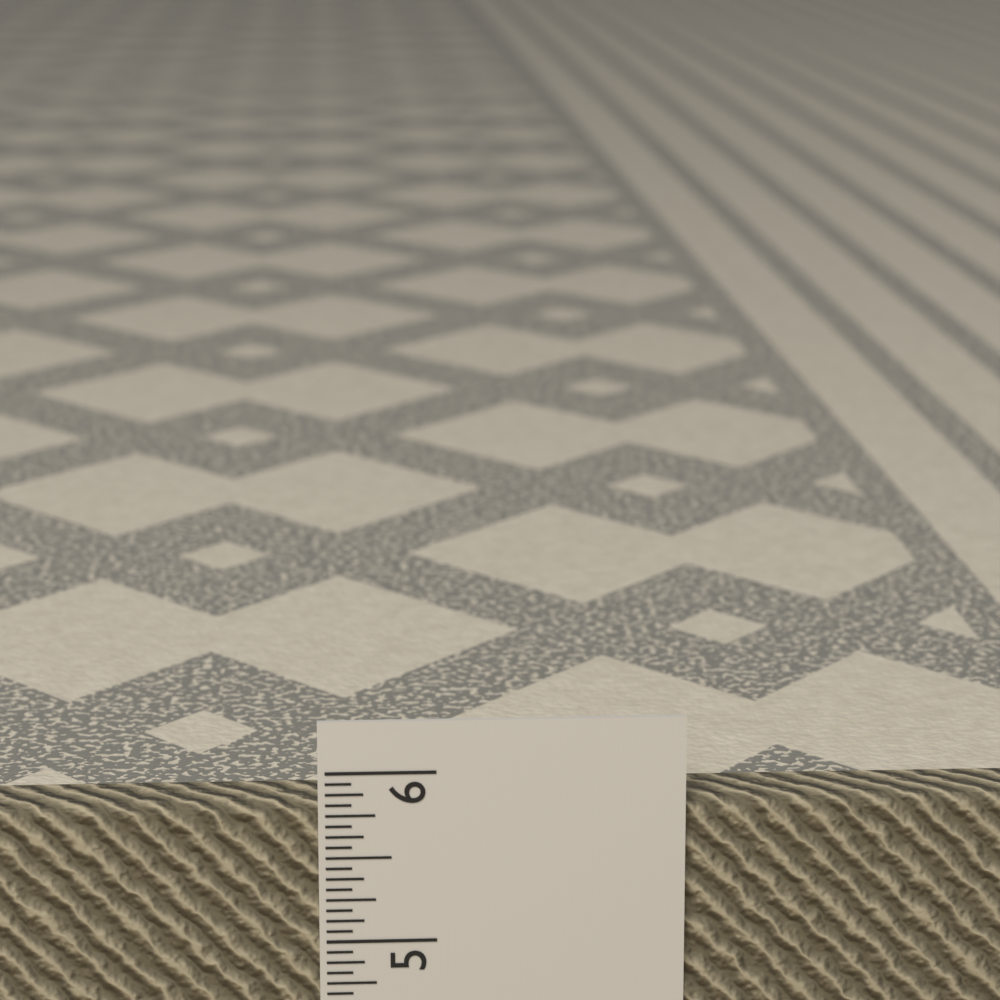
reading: 5.8125 in
